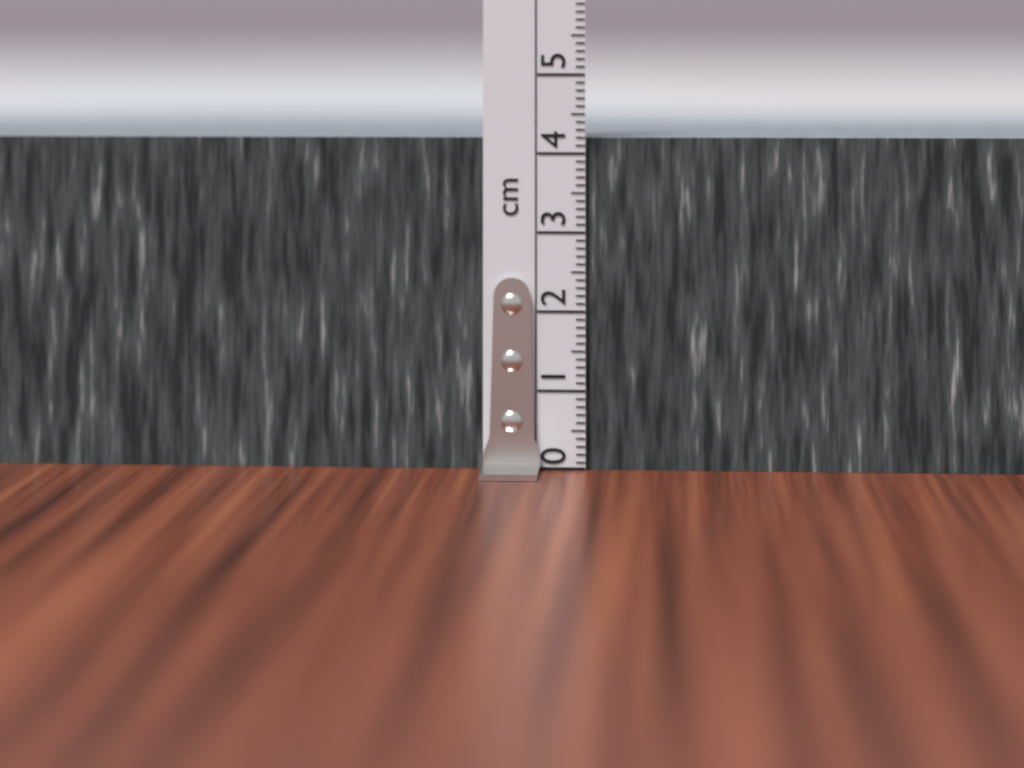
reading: 4.2 cm
